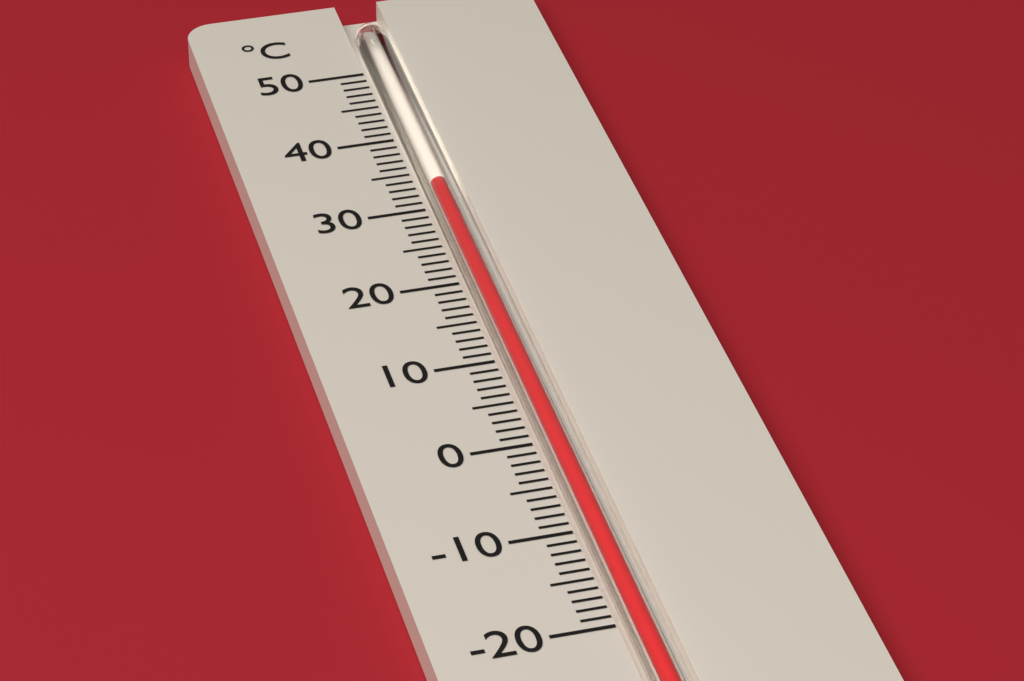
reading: 33 °C
